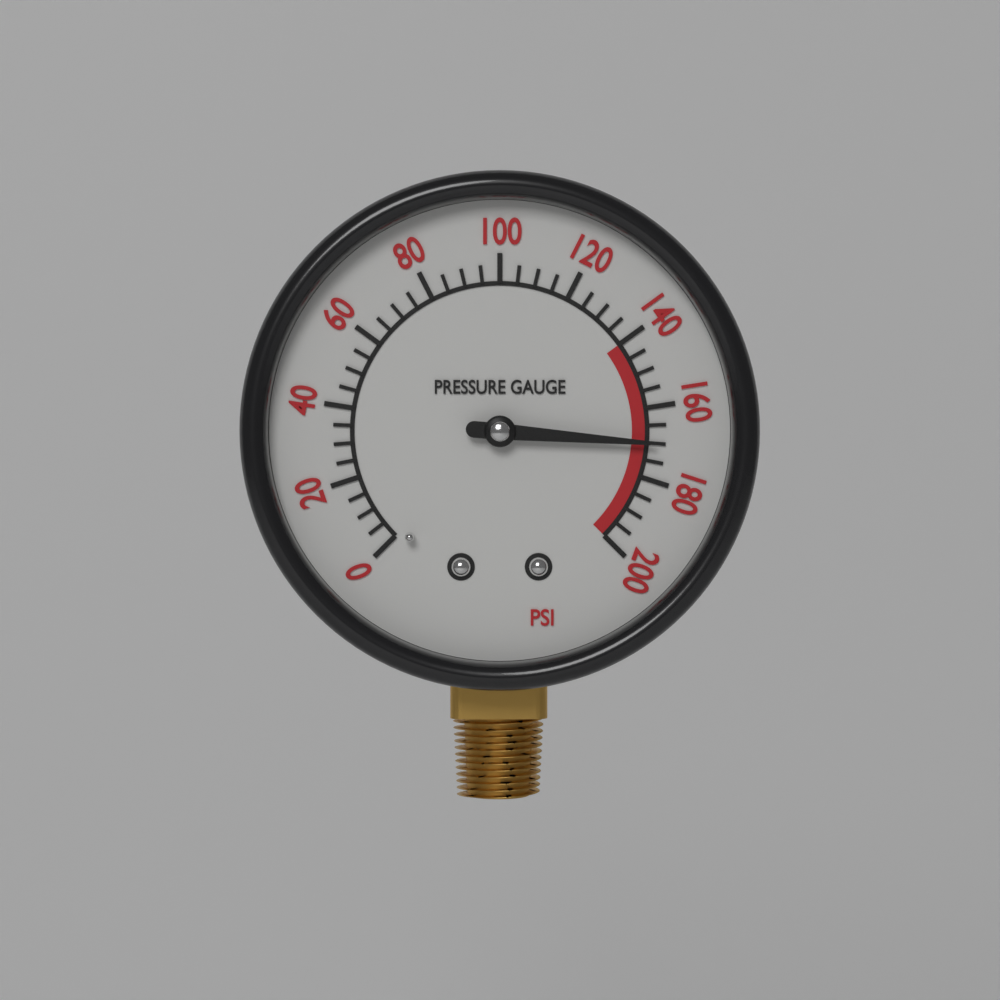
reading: 170 psi
